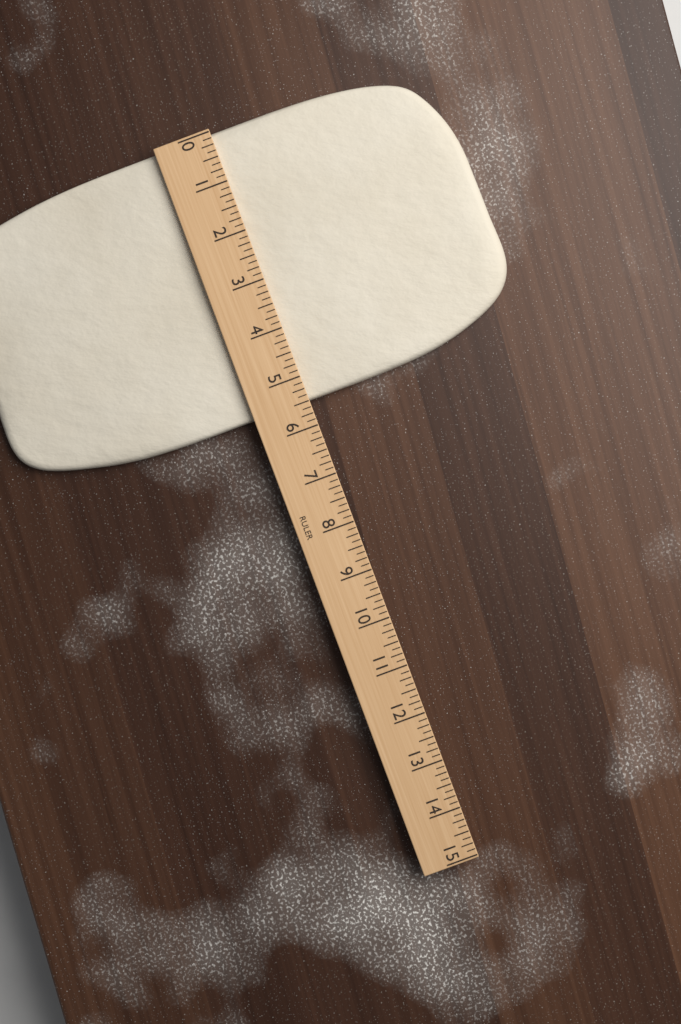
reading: 5.500 (no unit)
